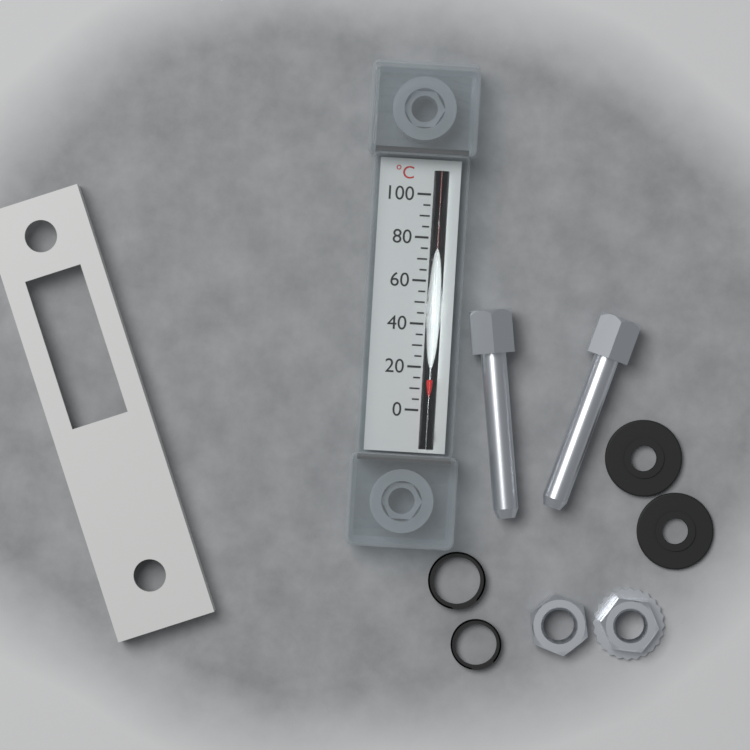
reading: 15 °C
